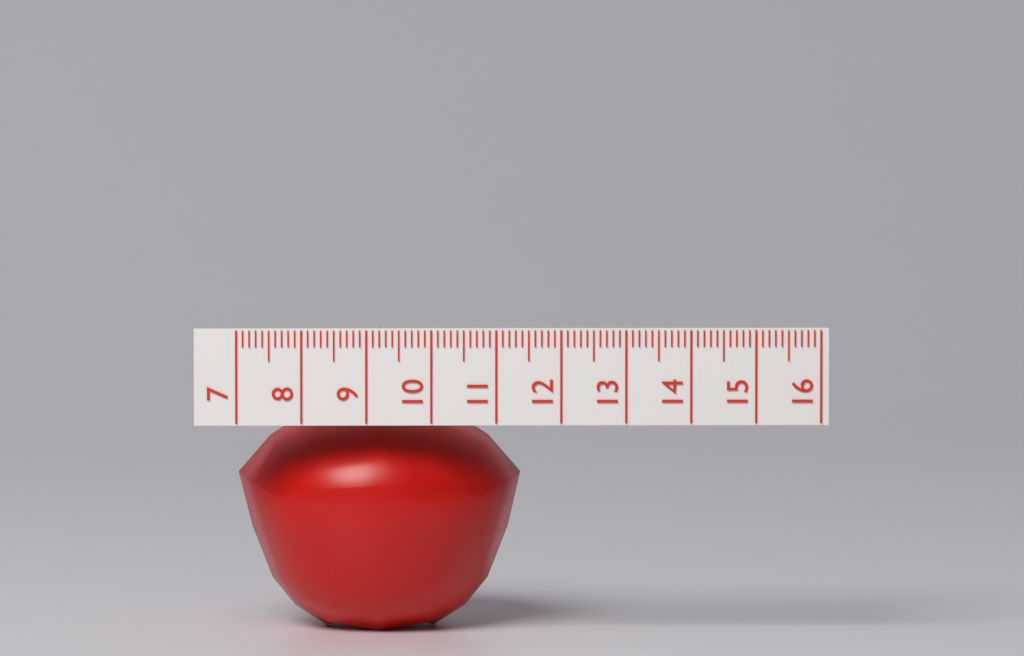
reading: 11.4 (no unit)
